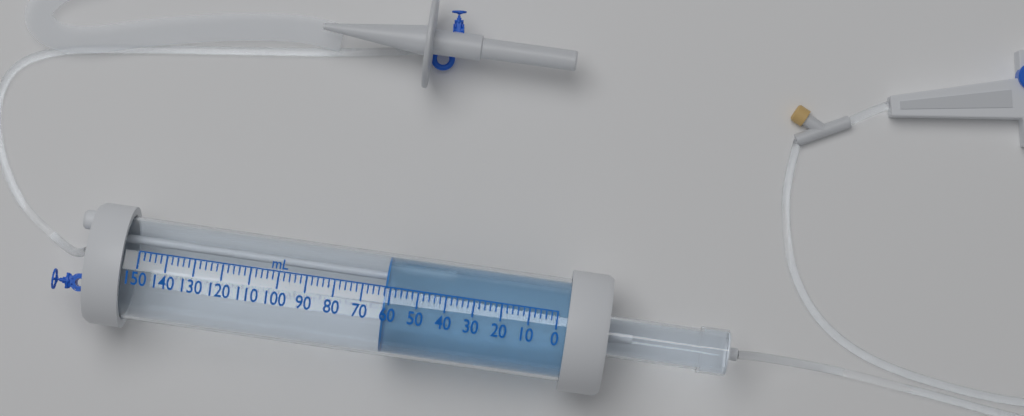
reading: 62 mL
